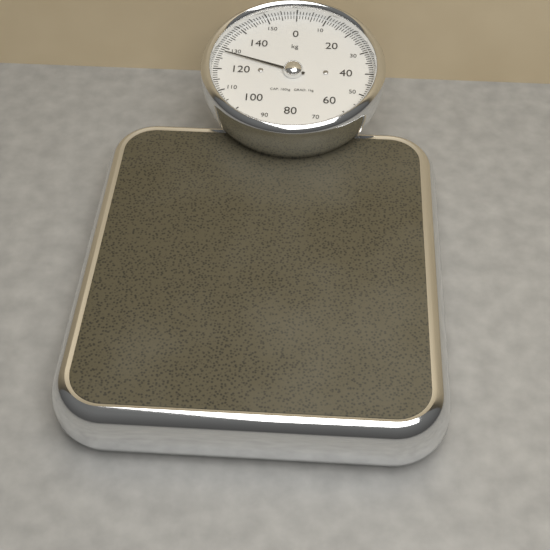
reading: 128 kg
